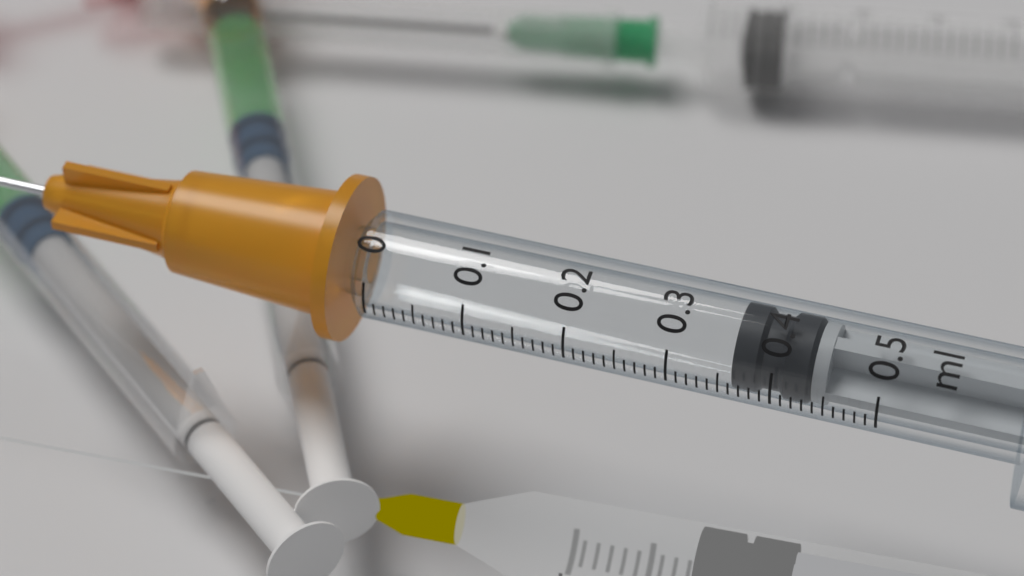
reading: 0.36 ml
